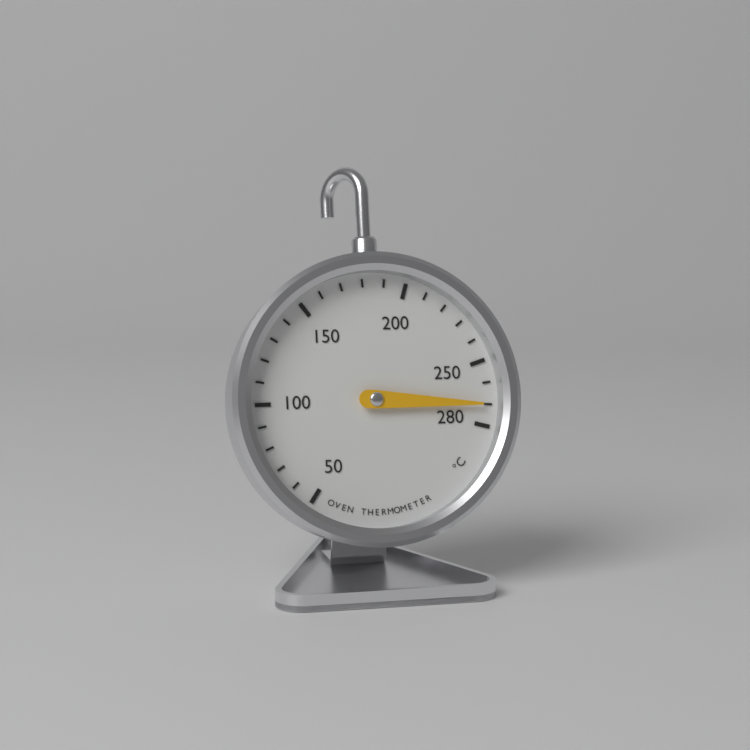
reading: 270 °C
